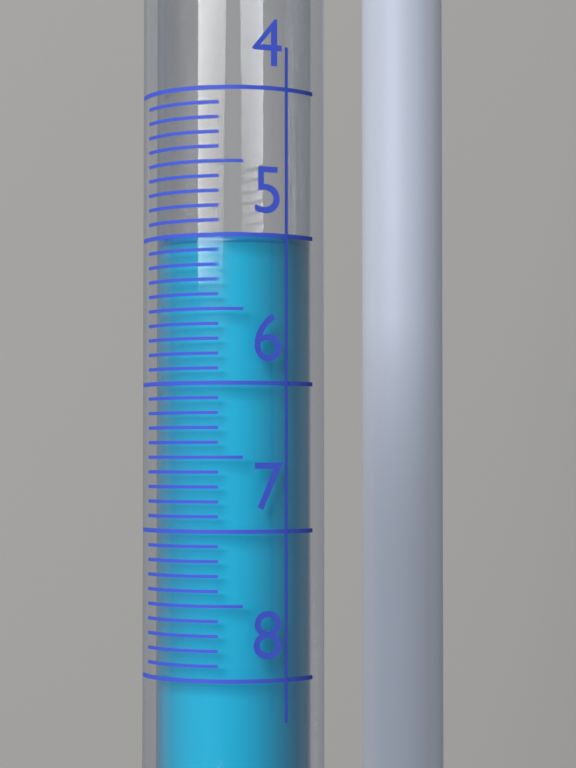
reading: 5.0 (no unit)
